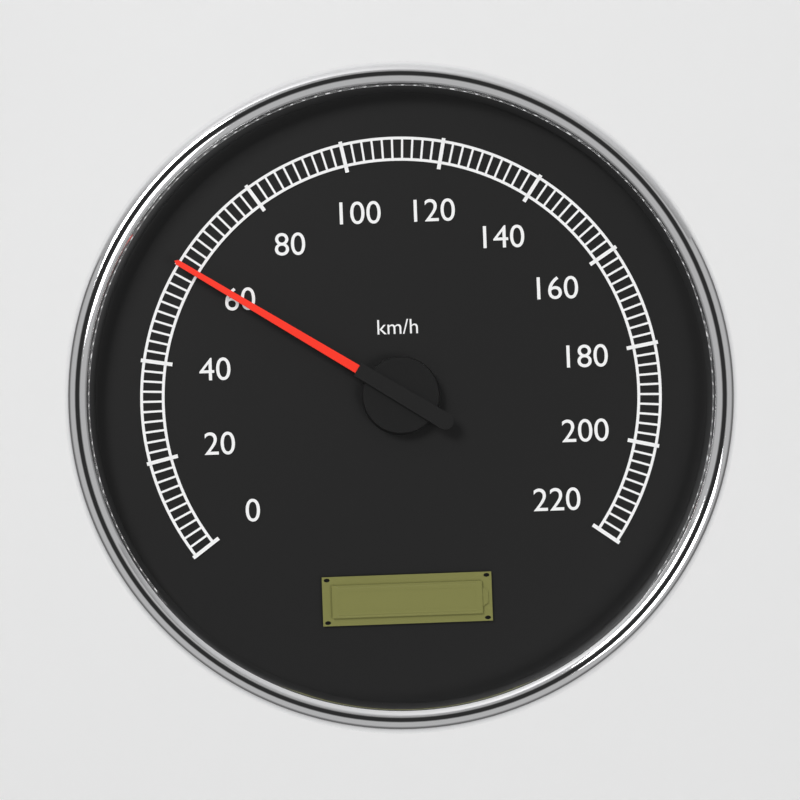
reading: 60 km/h
